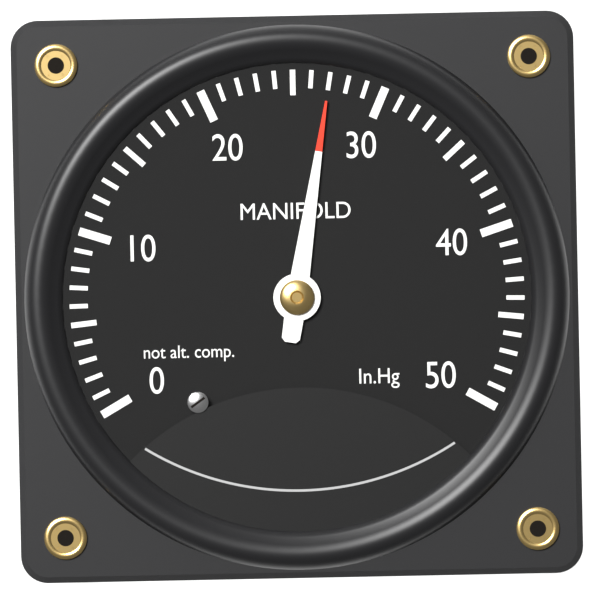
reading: 27 inHg
